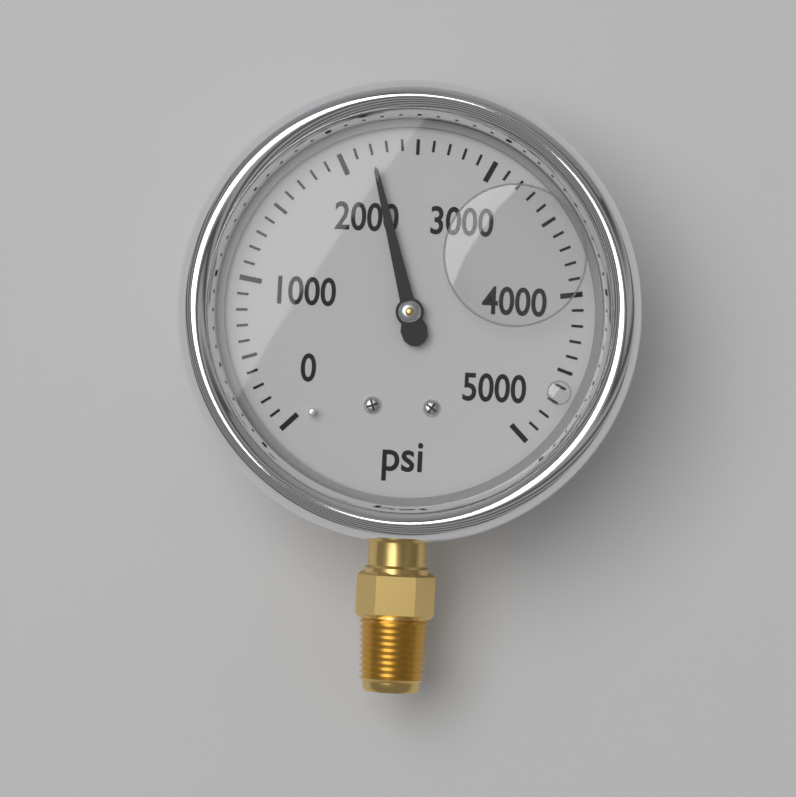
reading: 2200 psi
